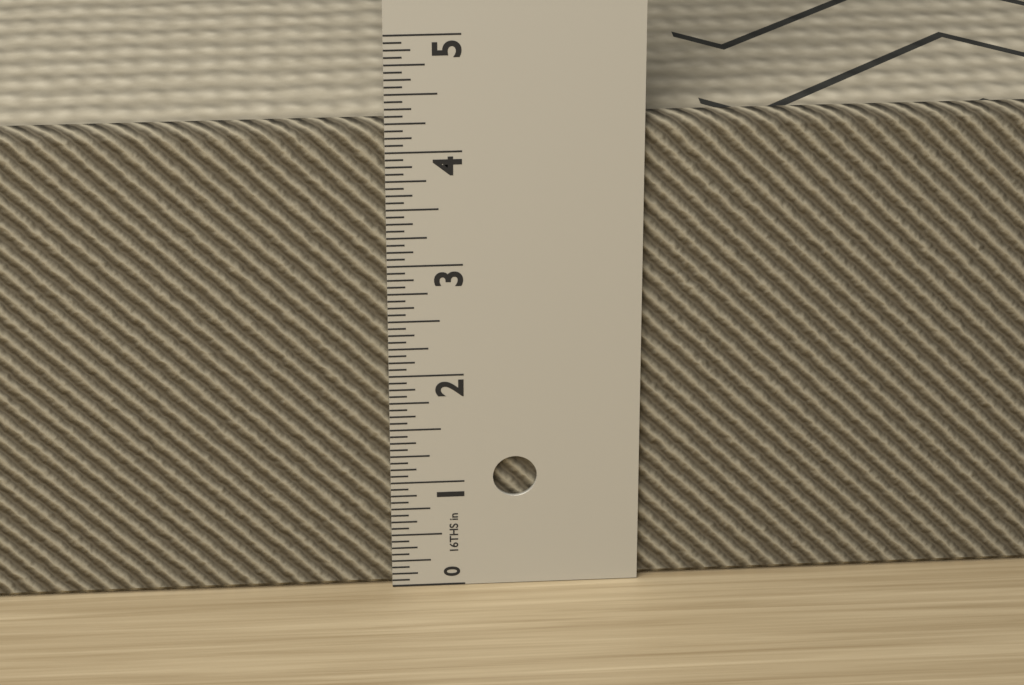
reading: 4.2500 in
